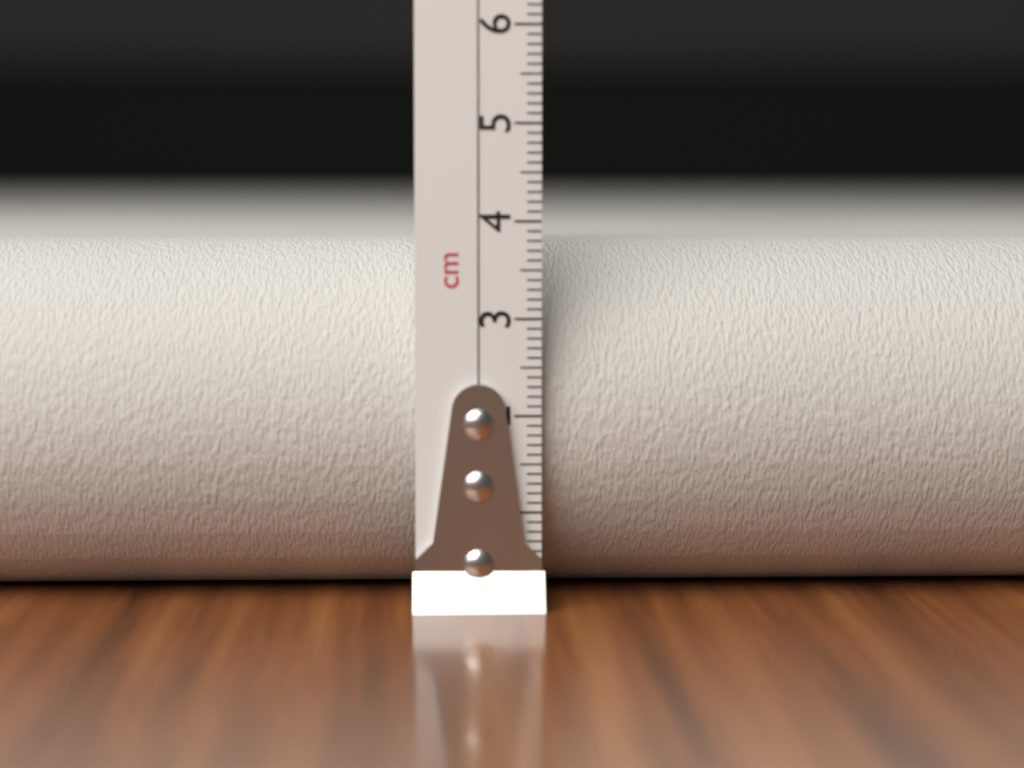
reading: 3.8 cm
